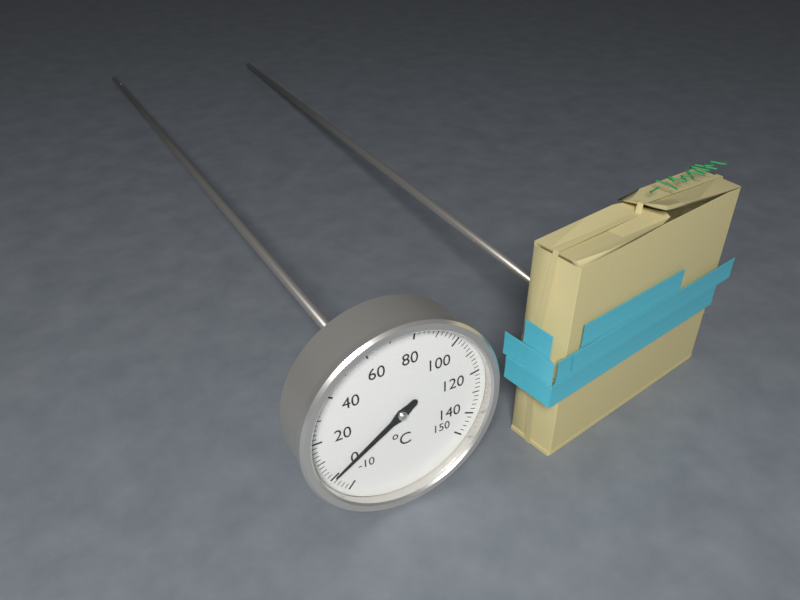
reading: 0 °C
